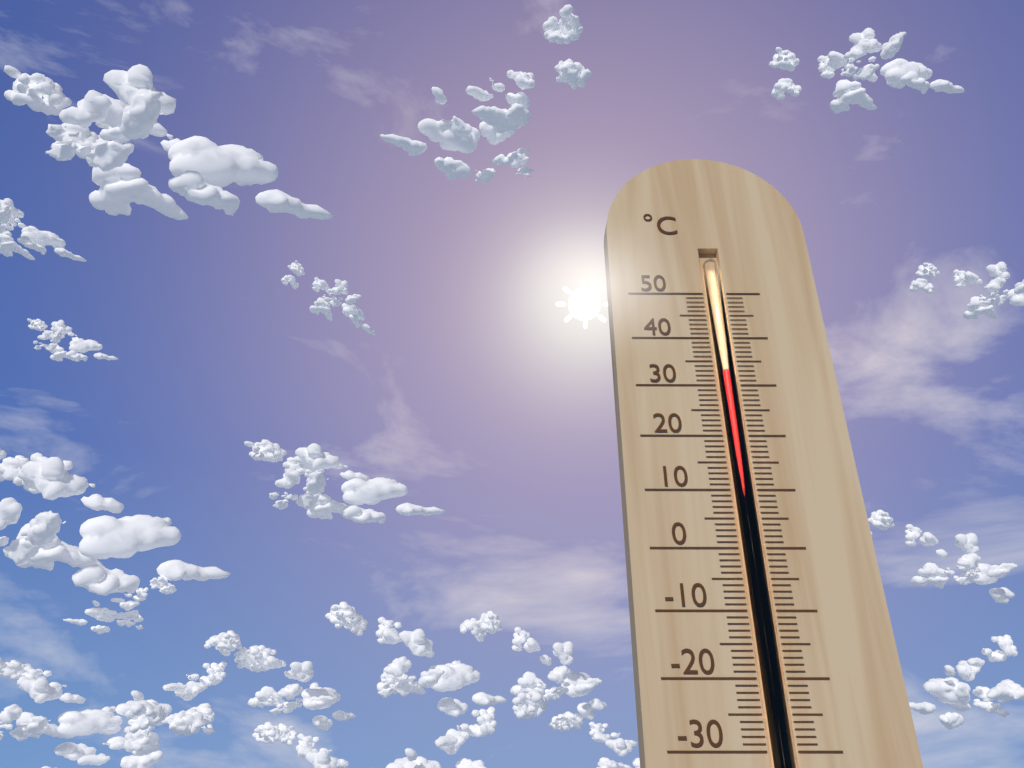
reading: 33 °C
